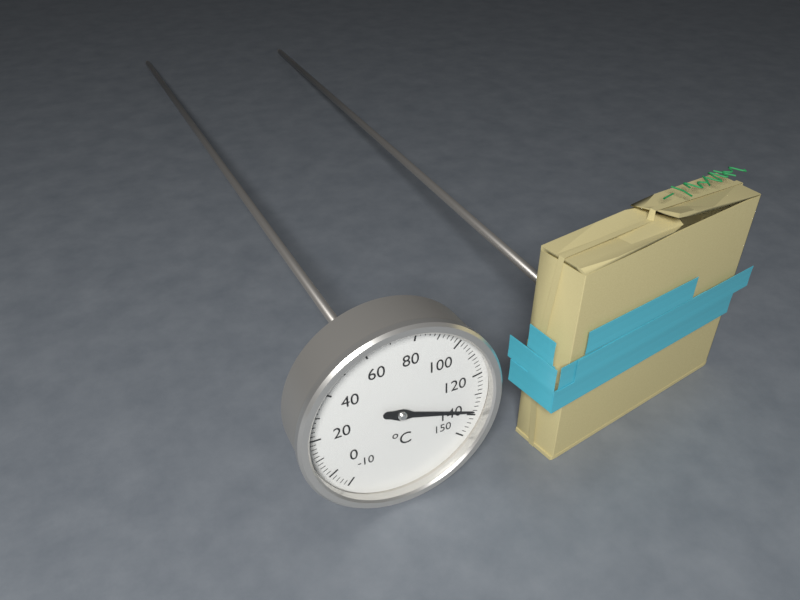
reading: 138 °C
